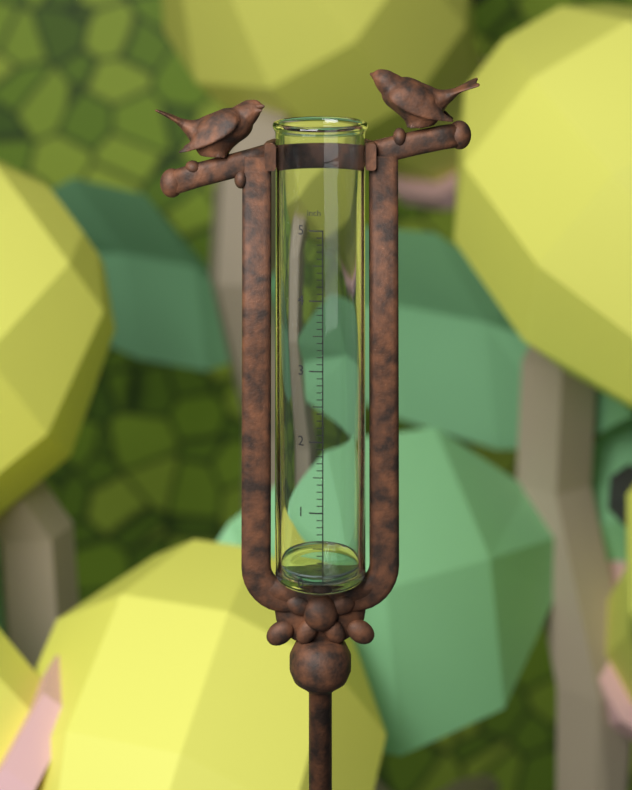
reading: 0.1 in
